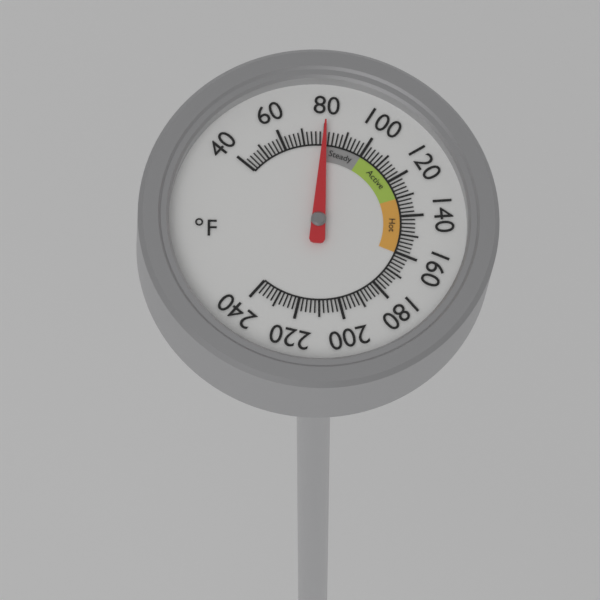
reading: 80 °F
